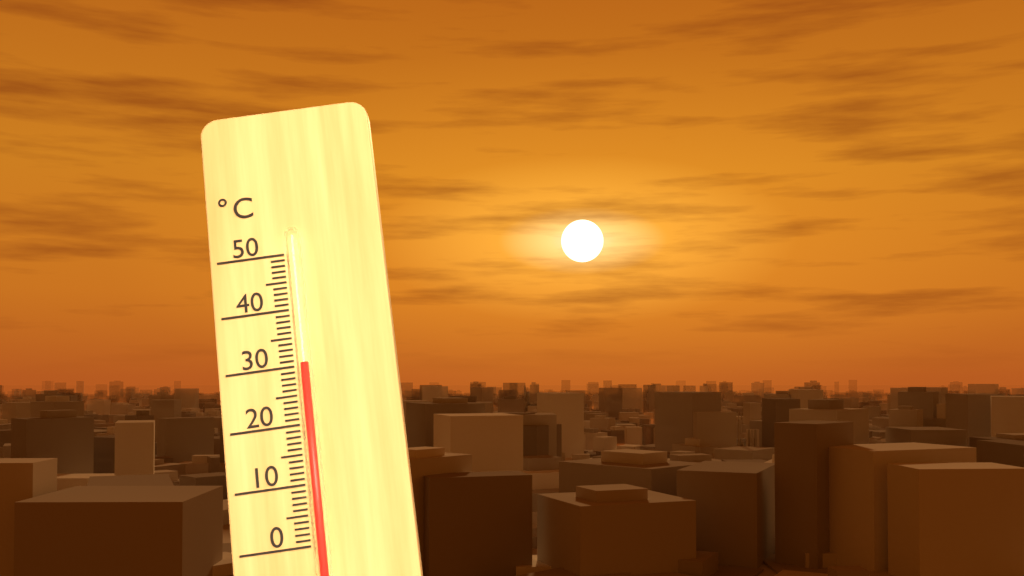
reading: 30 °C
